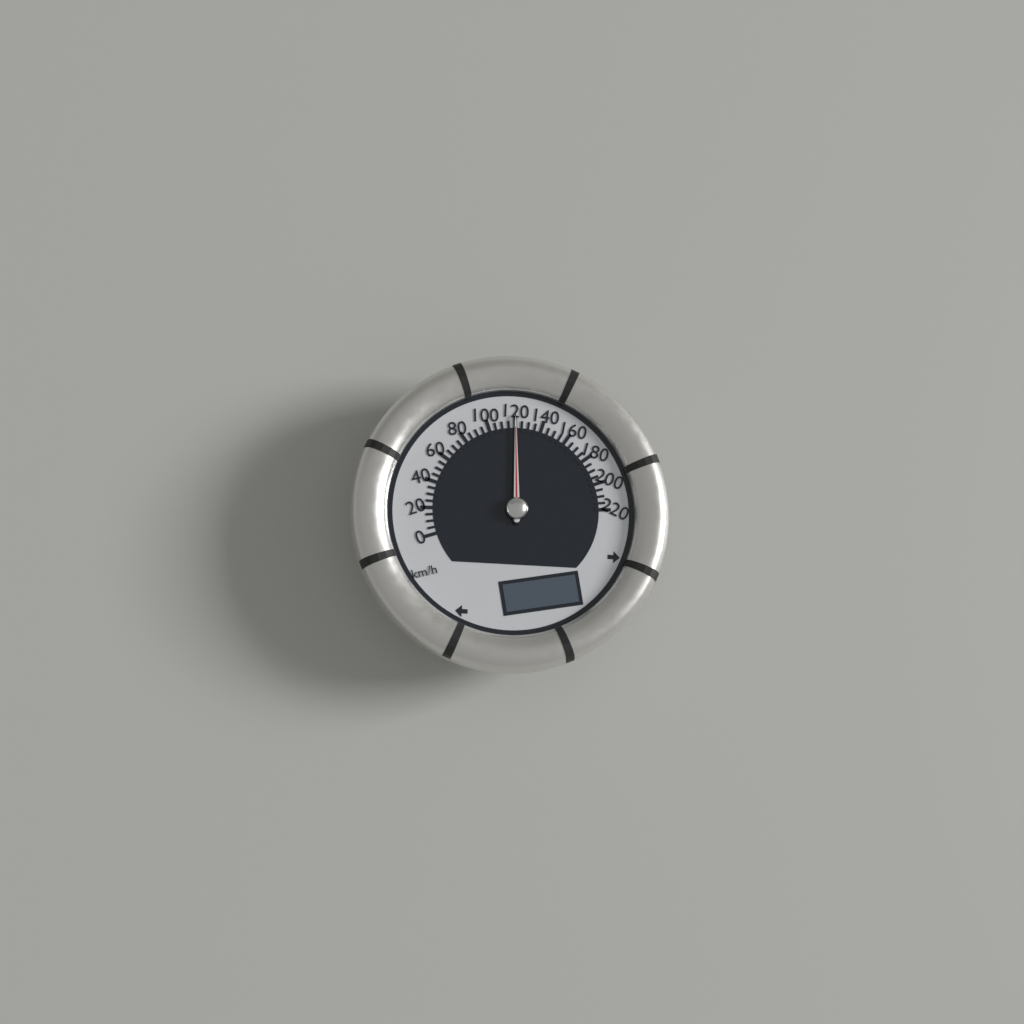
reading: 120 km/h
